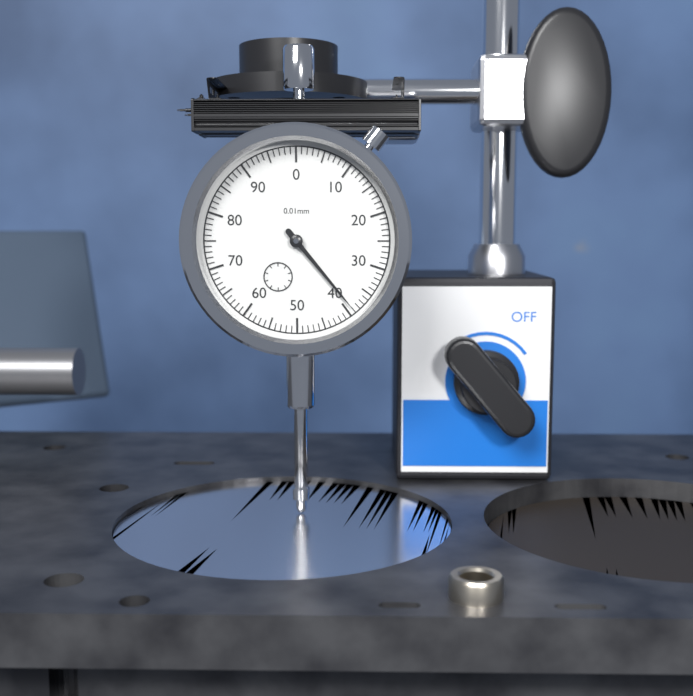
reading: 39 0.01mm
